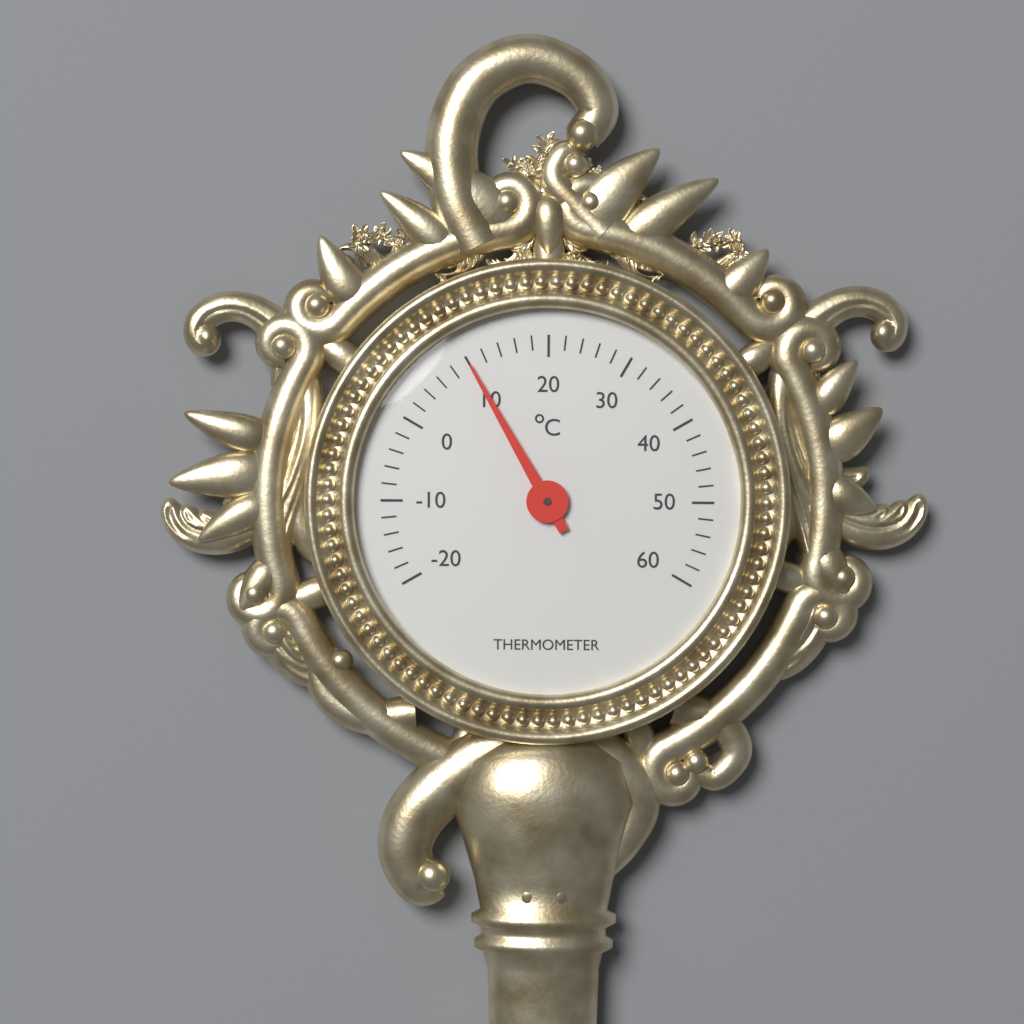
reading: 10 °C
